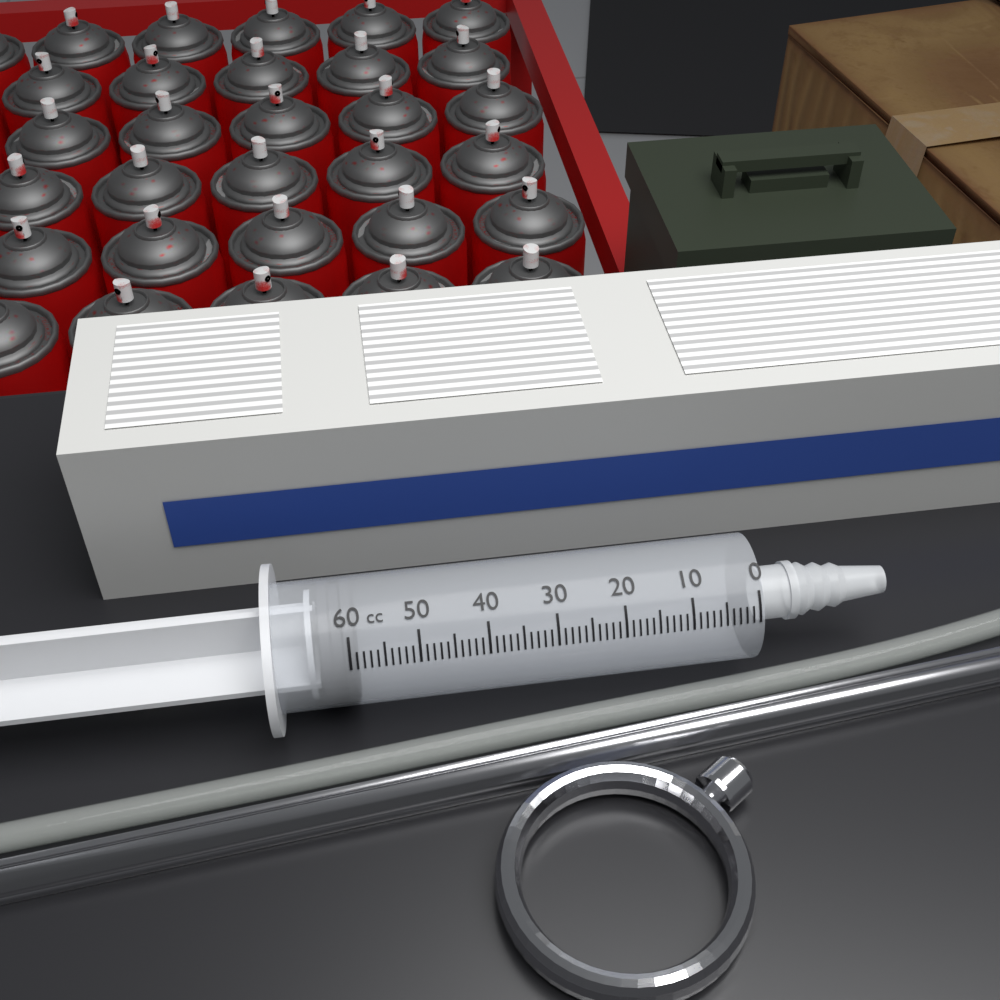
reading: 59 cc
